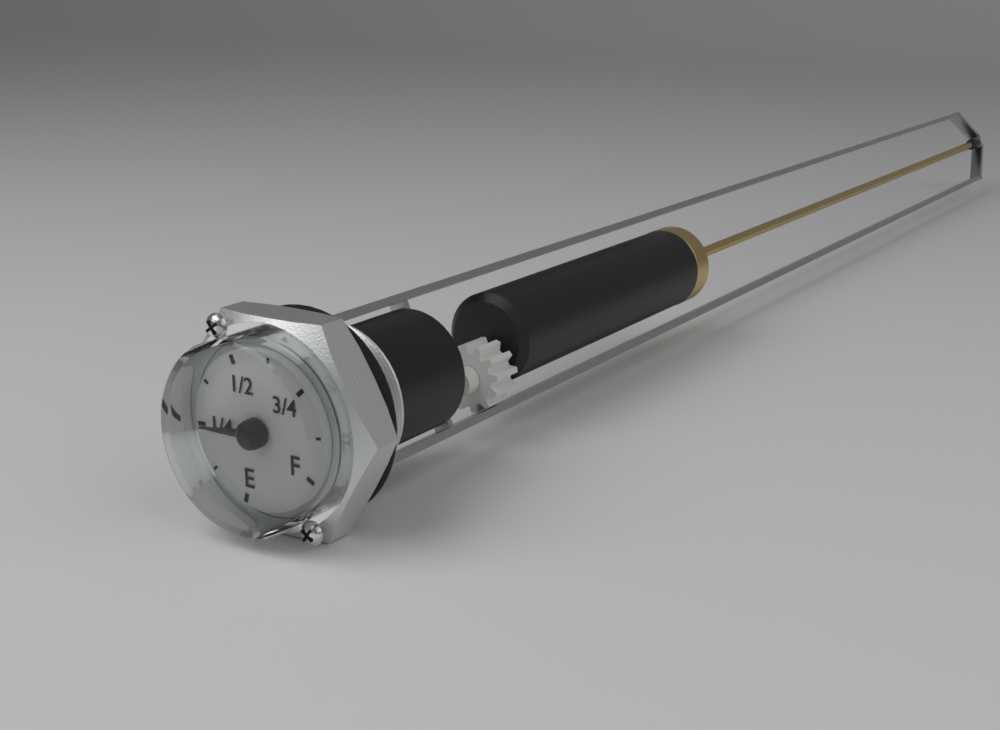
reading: 0.250 (no unit)
